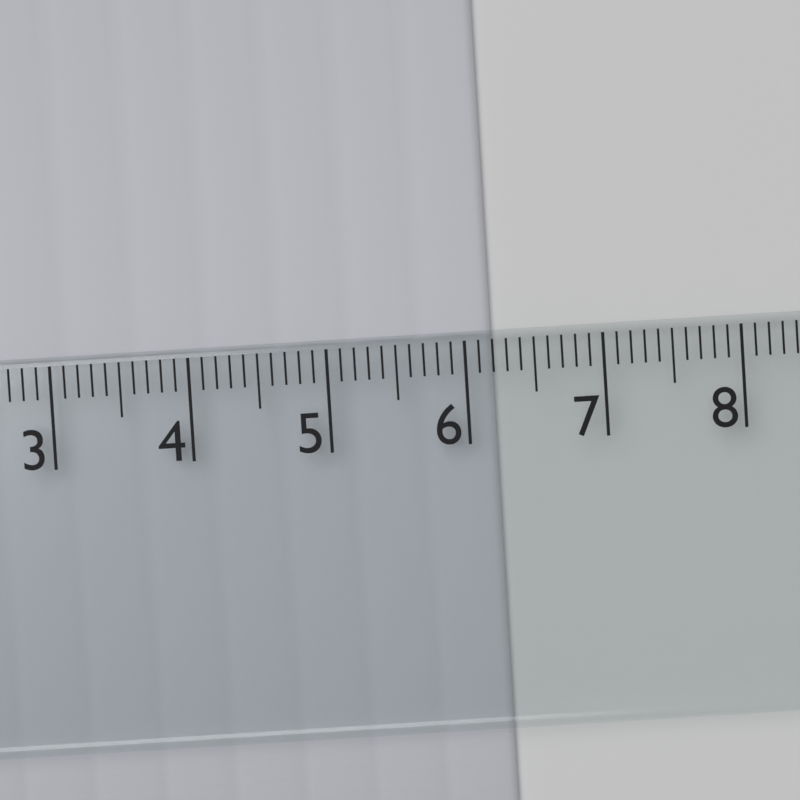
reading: 6.2 cm
